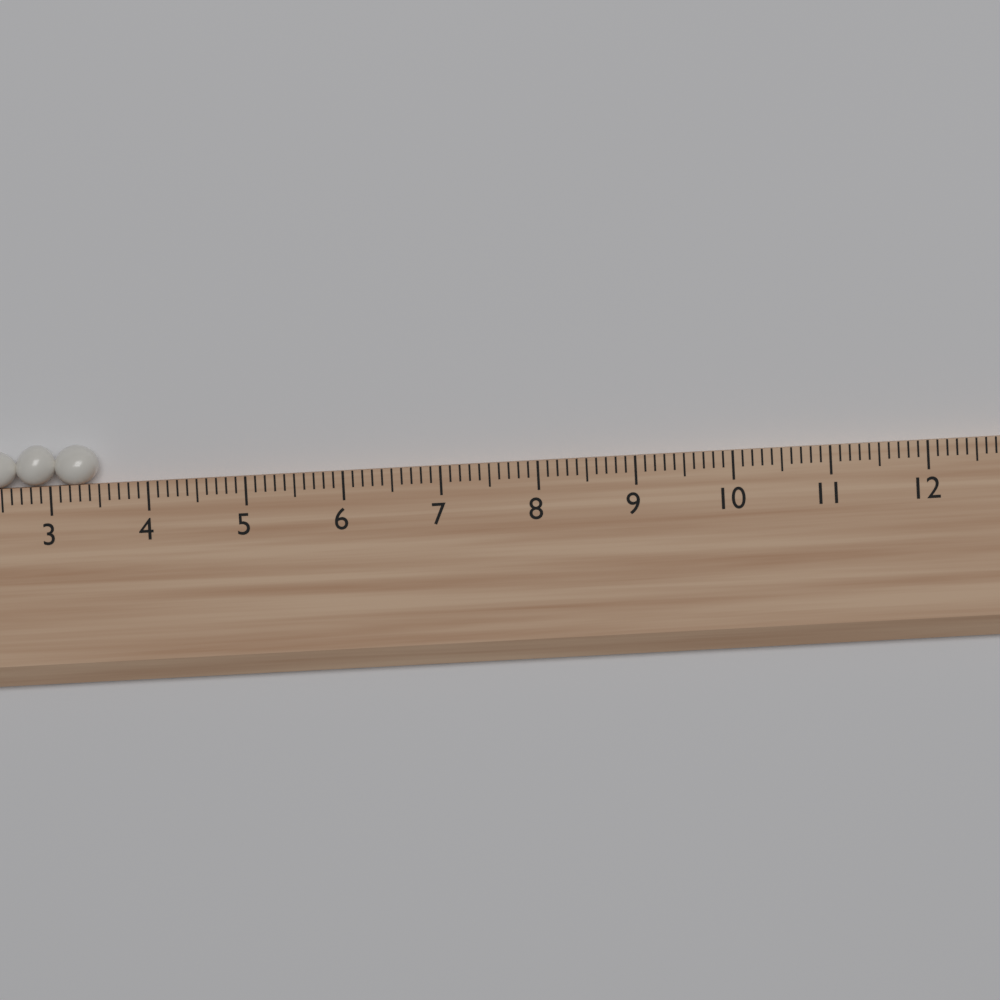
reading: 3.5 (no unit)
